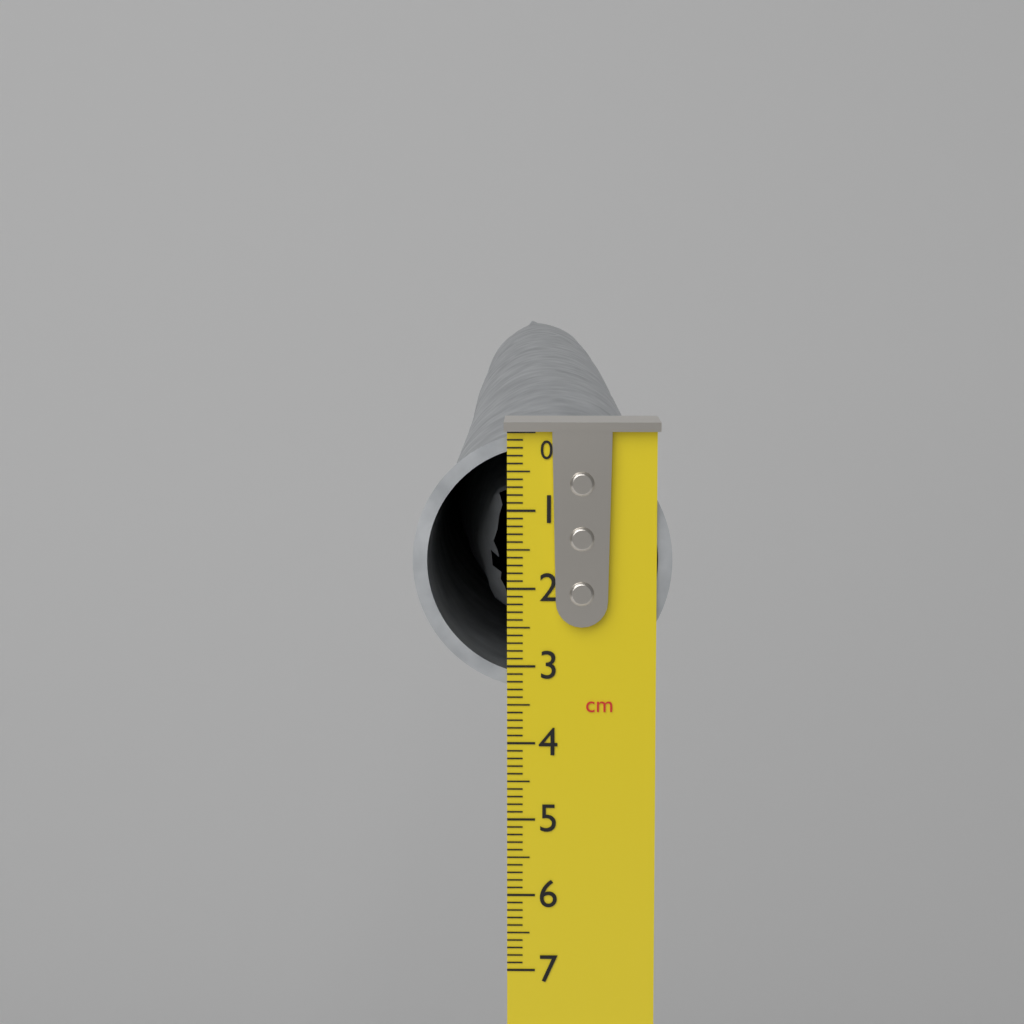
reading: 3.3 cm
